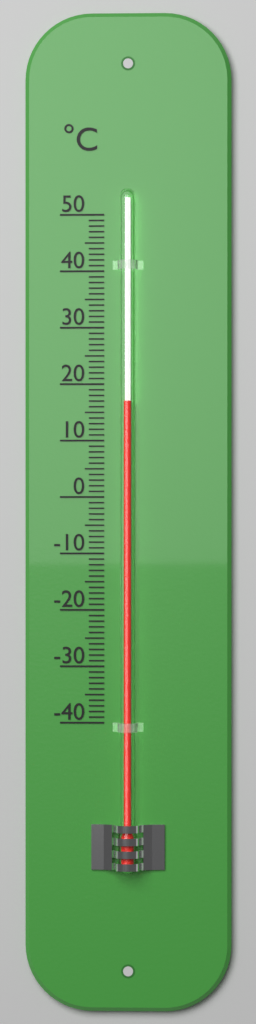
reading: 17 °C
